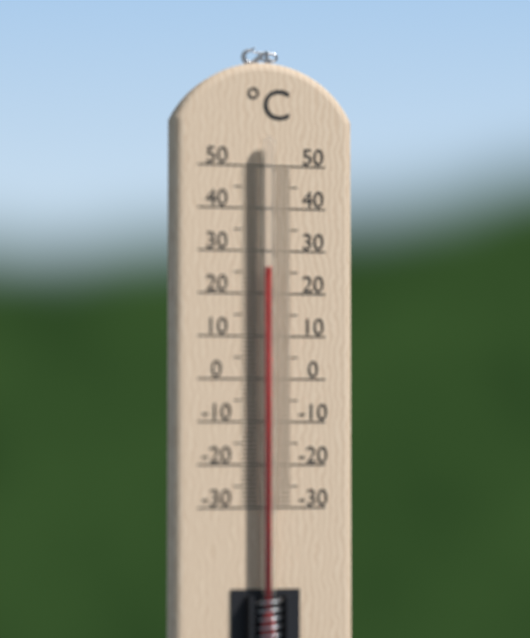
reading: 26 °C
